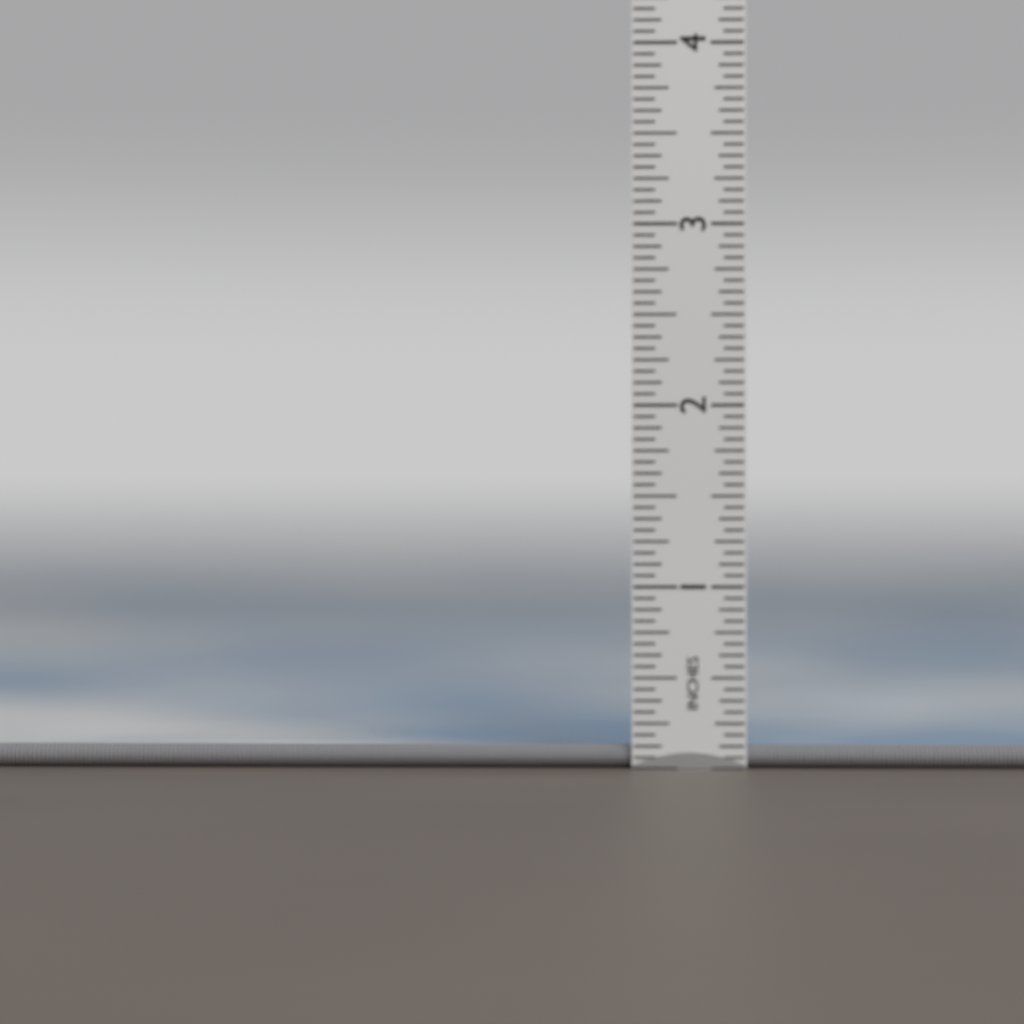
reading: 0.1250 in
